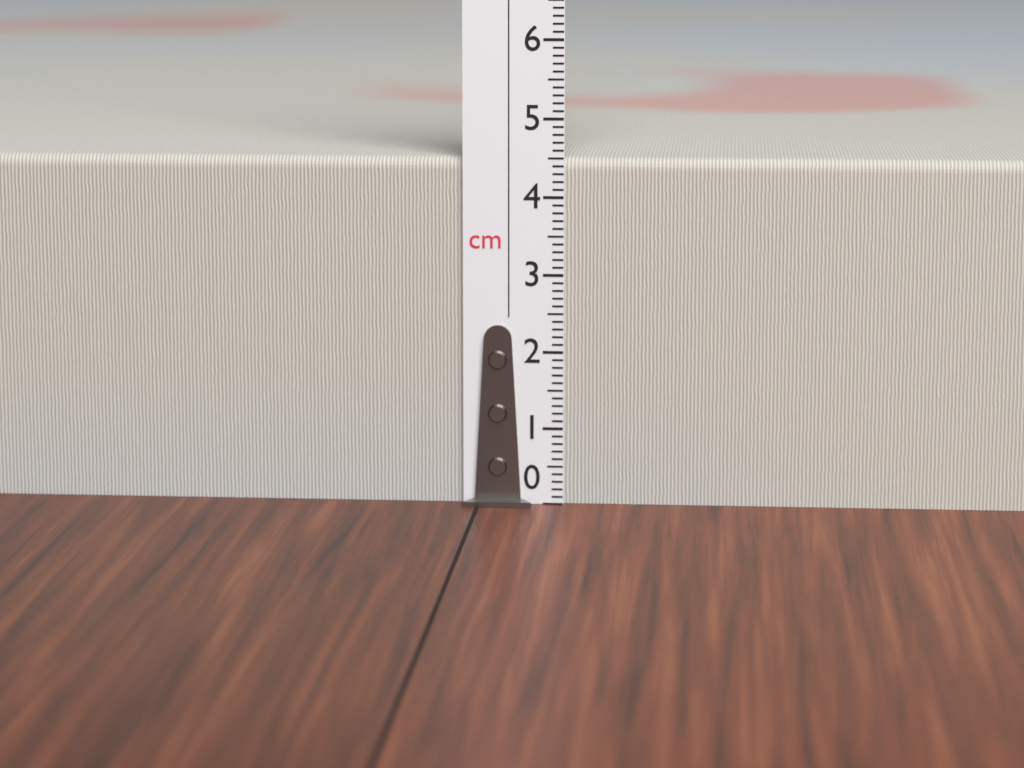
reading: 4.5 cm
